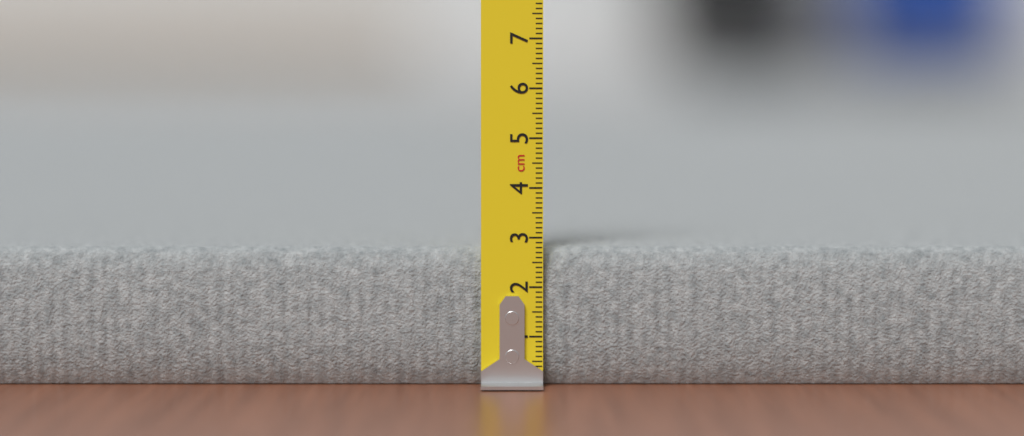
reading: 2.8 cm
